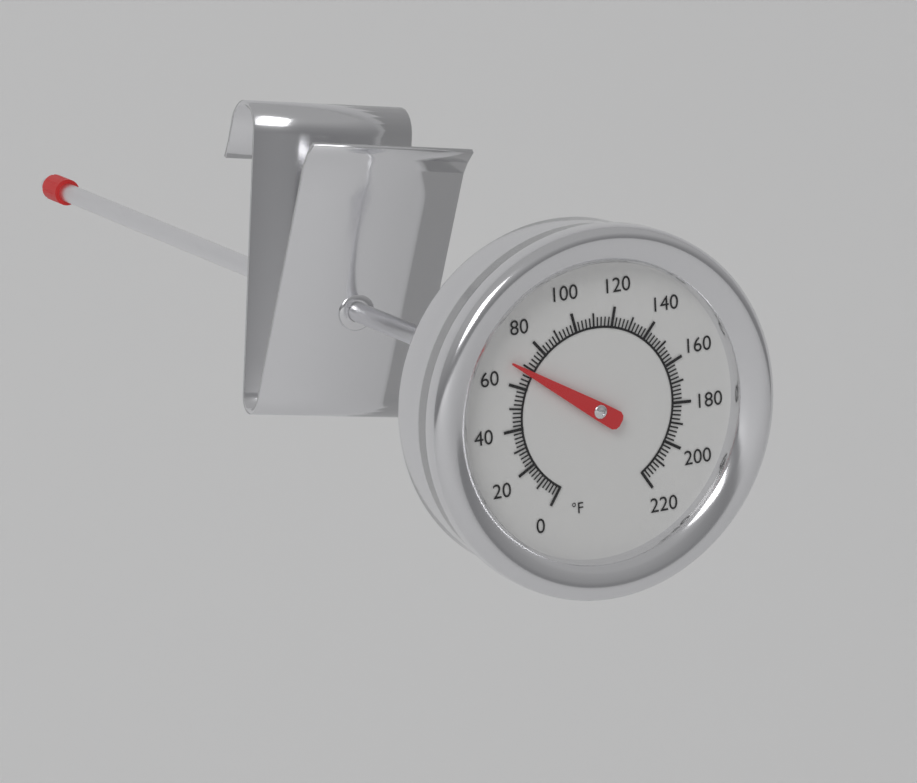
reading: 68 °F
